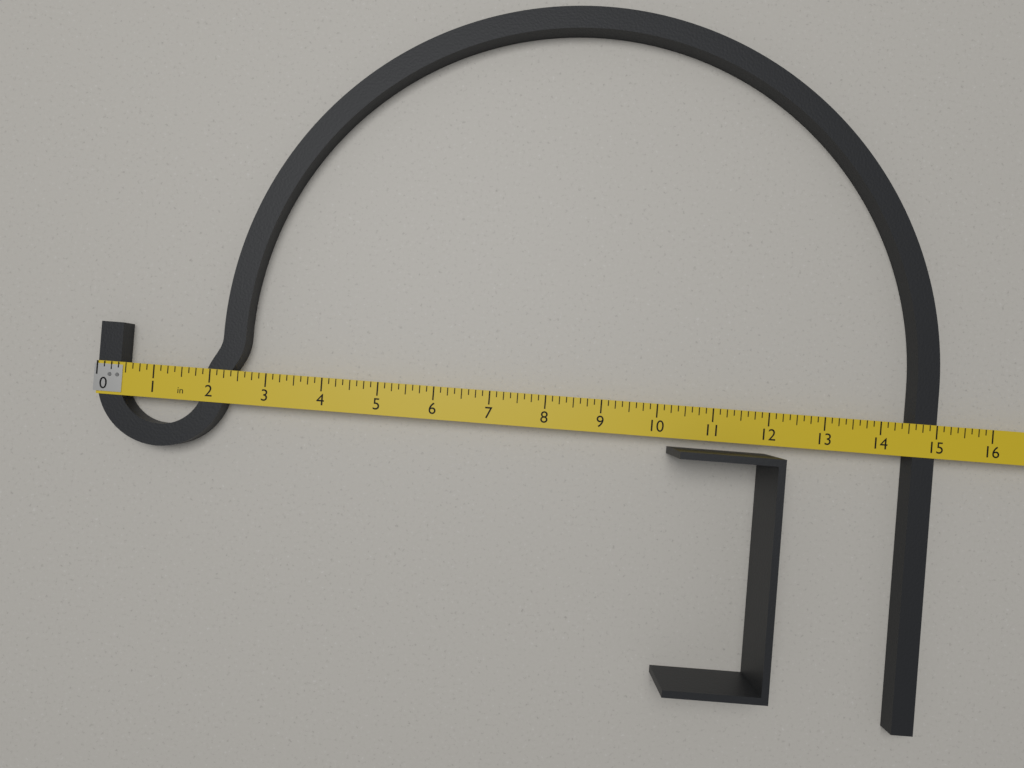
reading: 15.000 in
